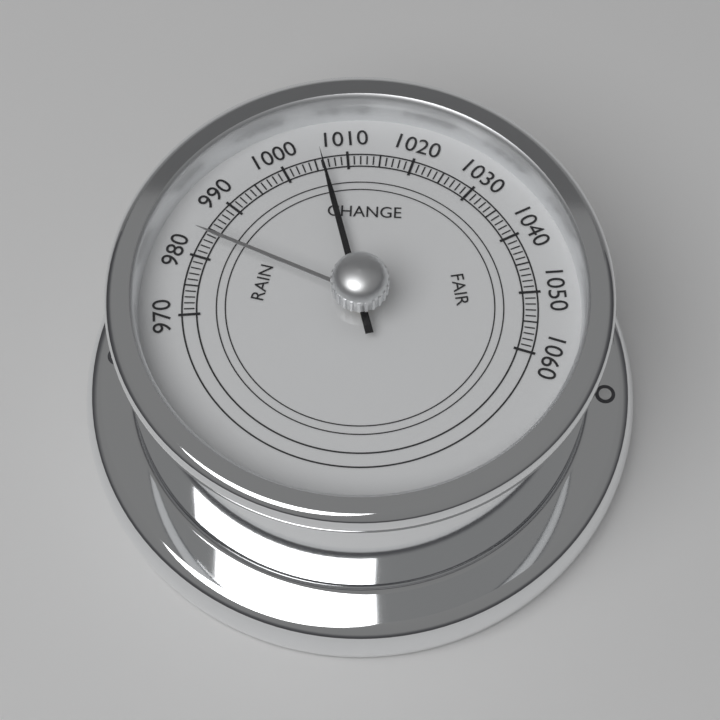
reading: 1006 (no unit)
